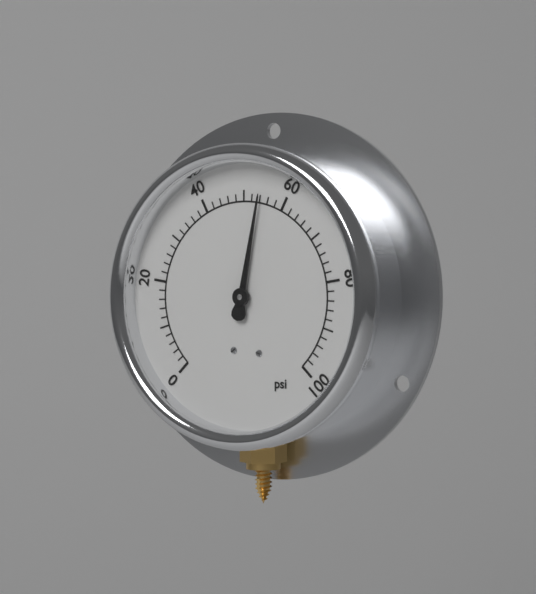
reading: 54 psi
